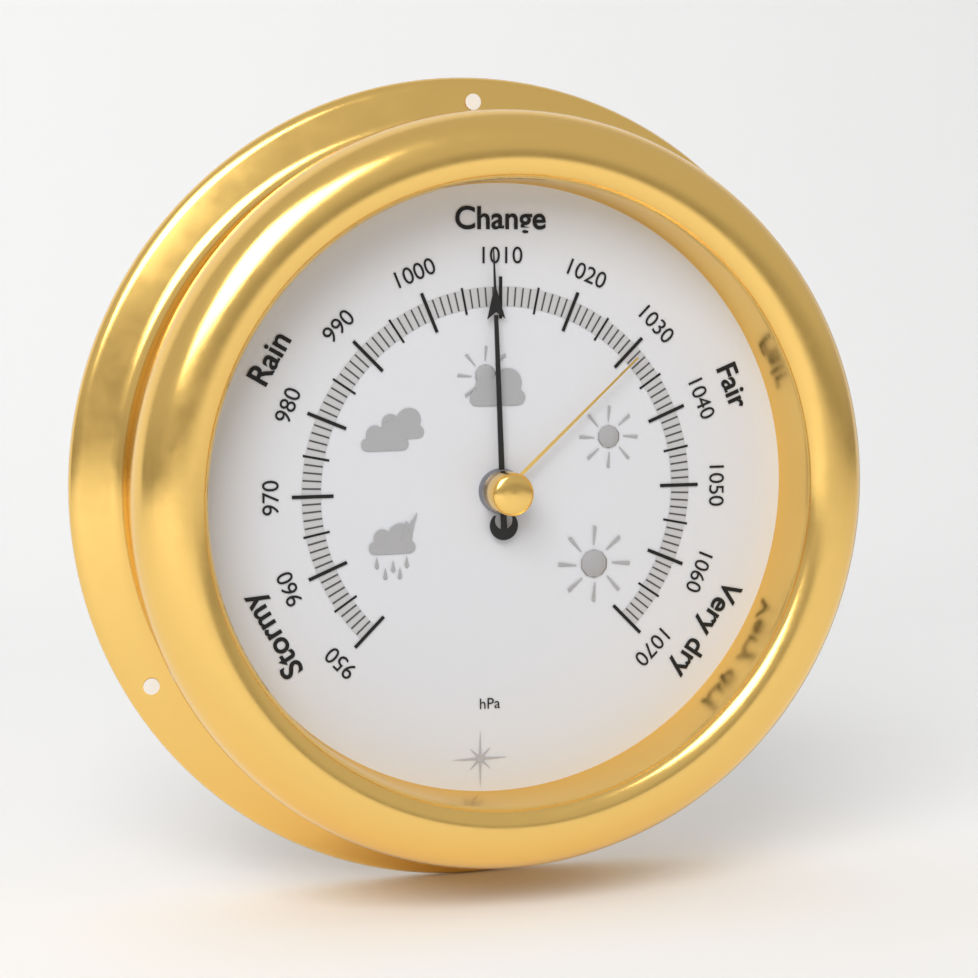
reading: 1009 hPa
